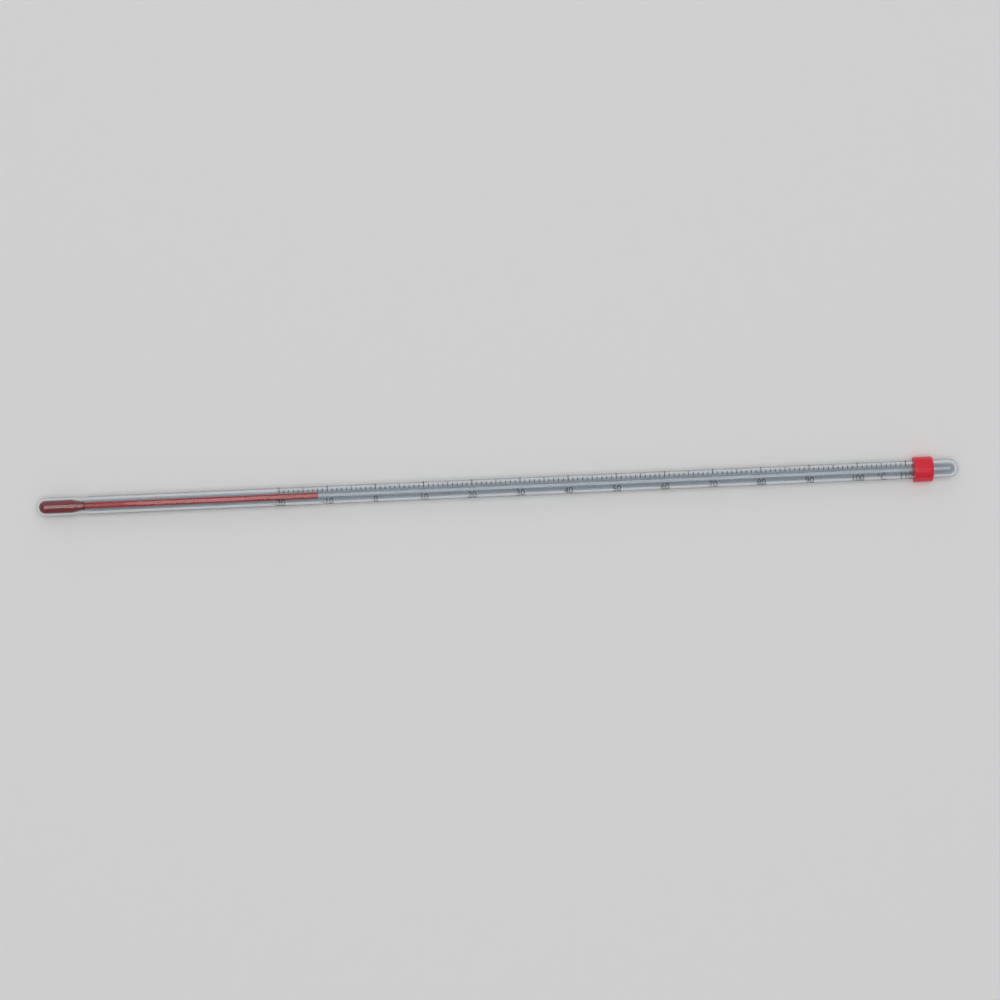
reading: -12 °C
